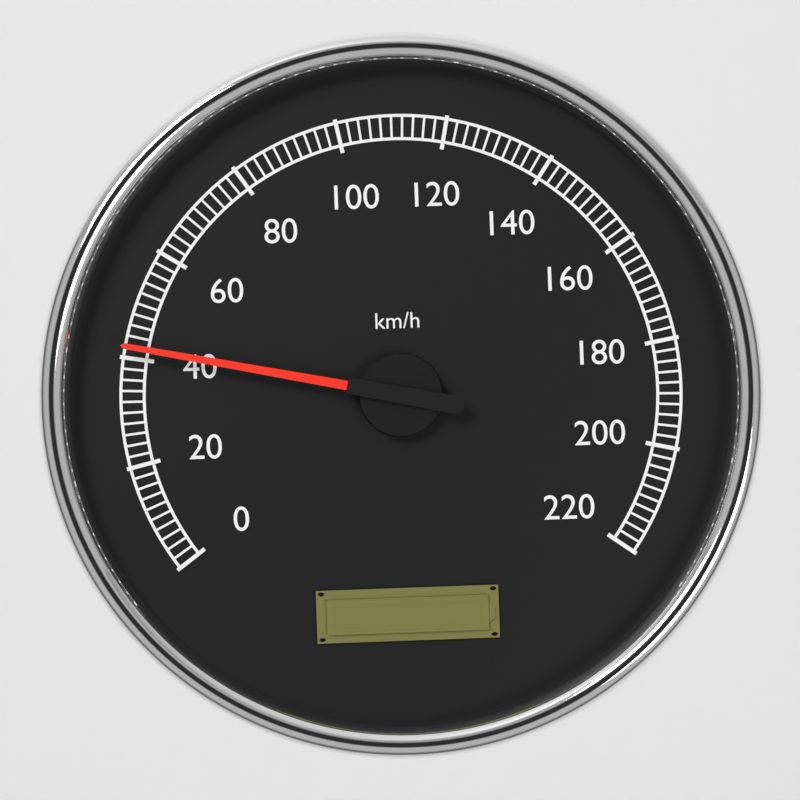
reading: 42 km/h
